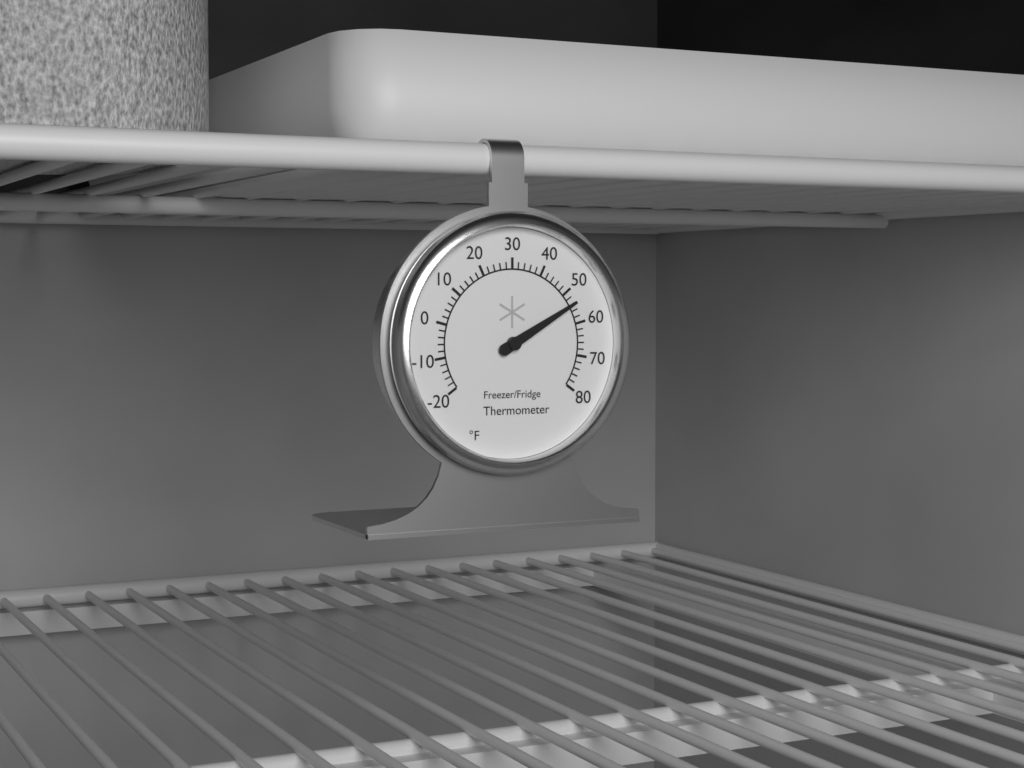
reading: 54 °F
